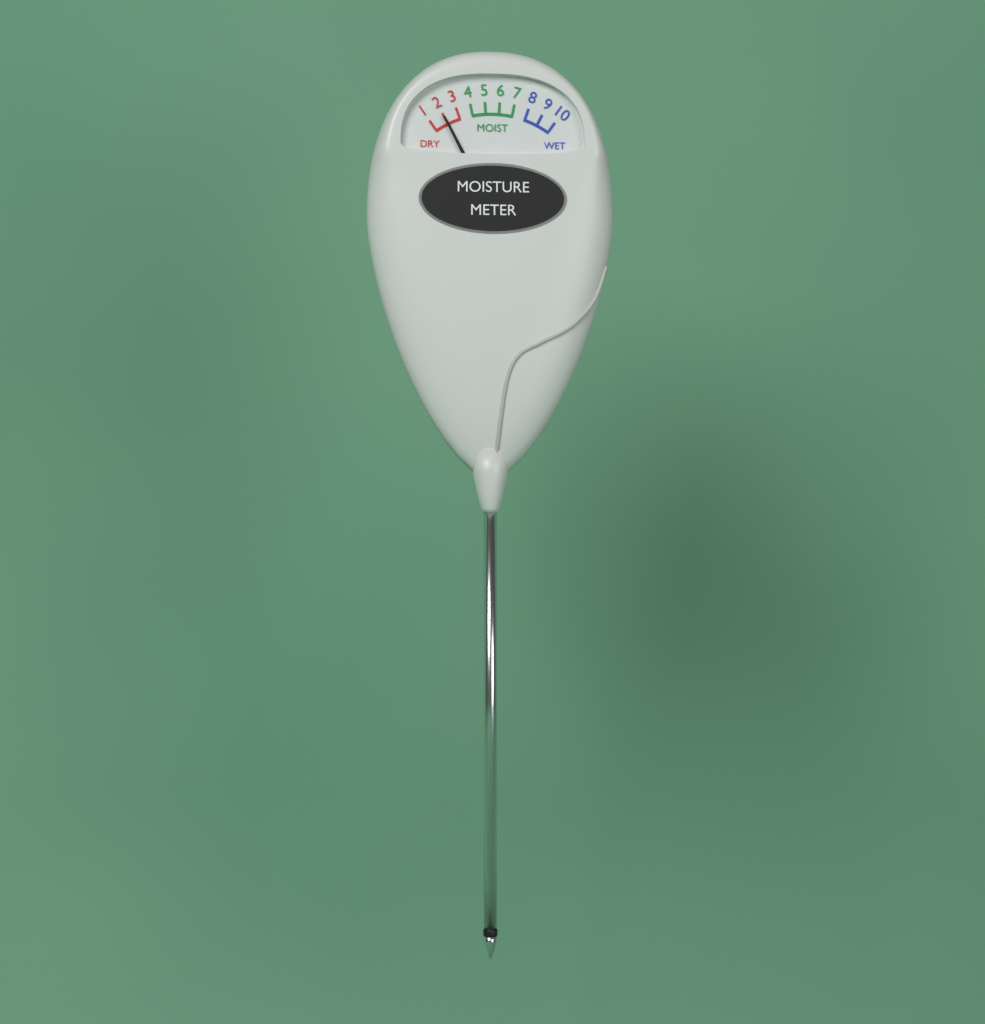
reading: 2 (no unit)
